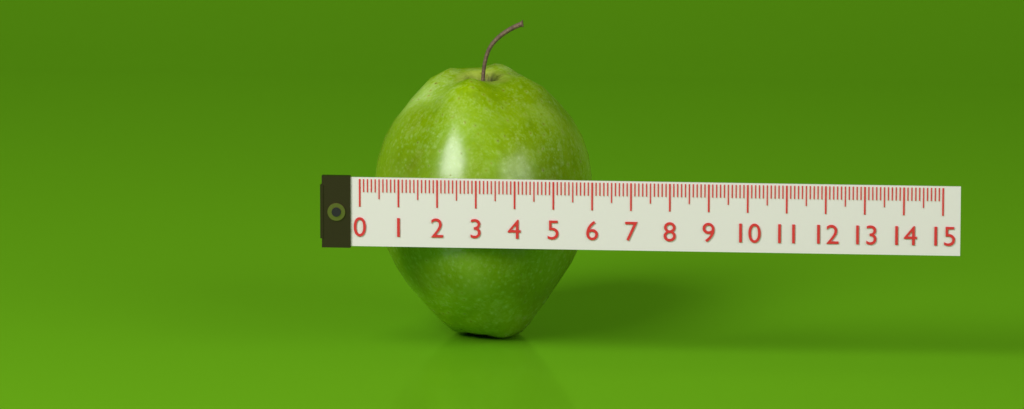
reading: 5.7 (no unit)
